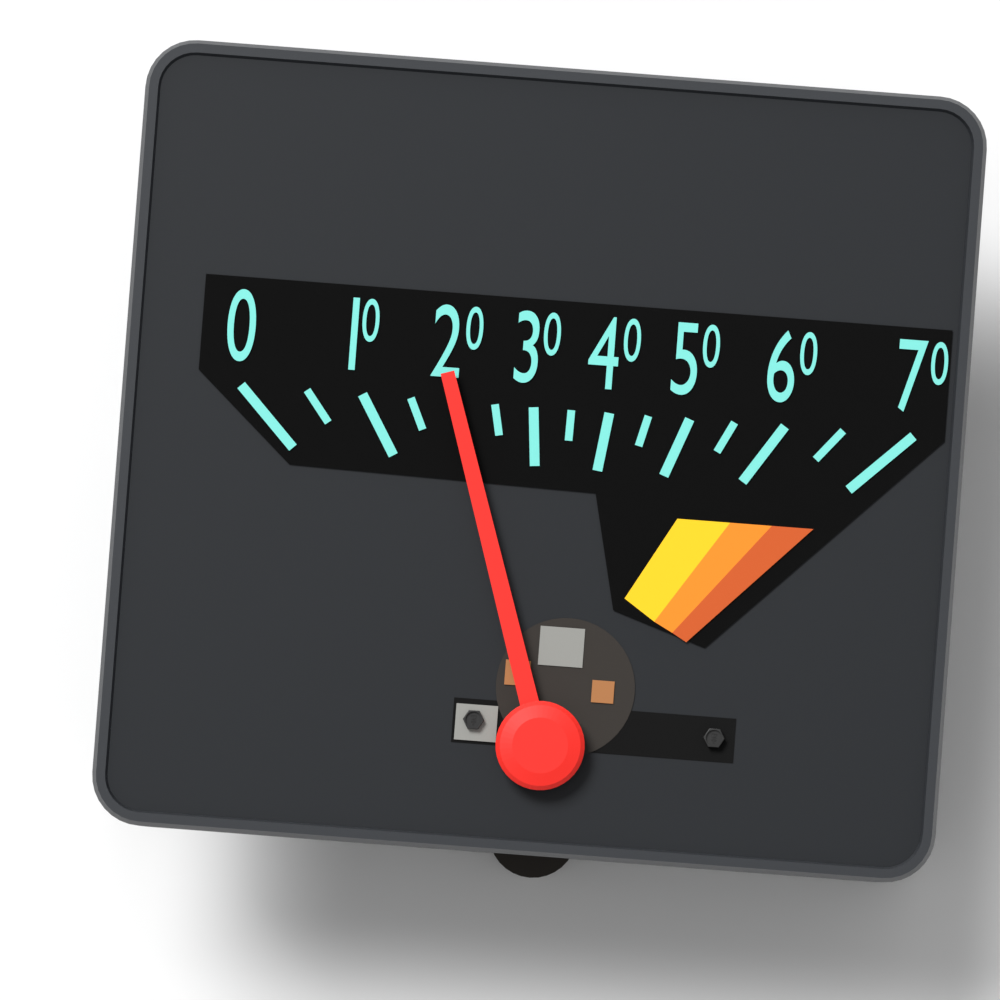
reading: 20 (no unit)
